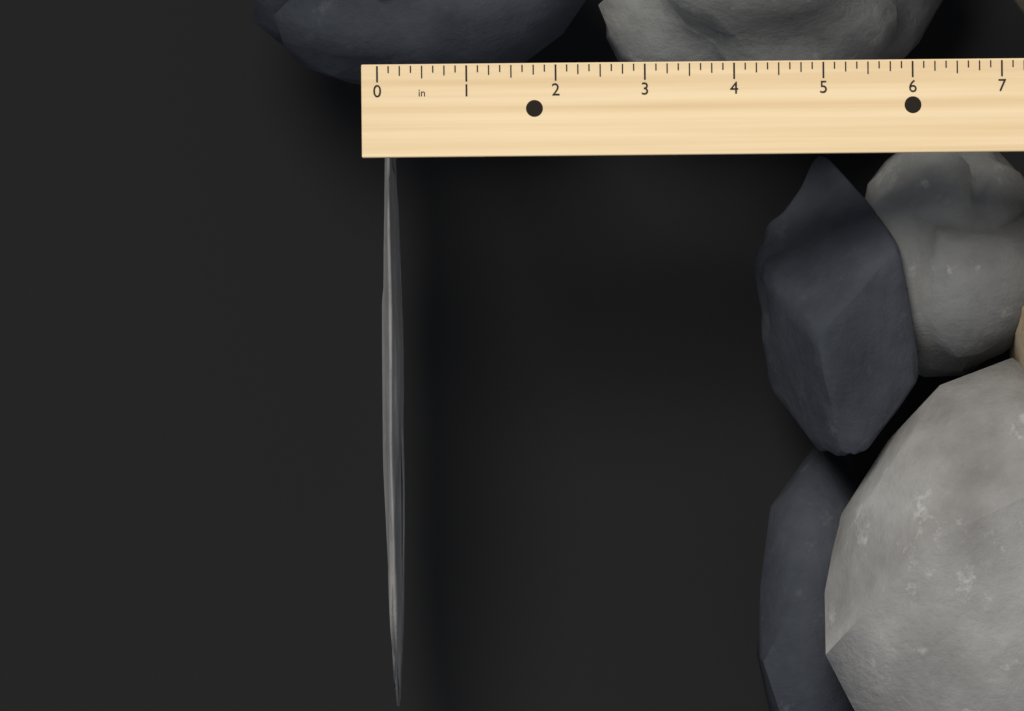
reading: 0.250 in
